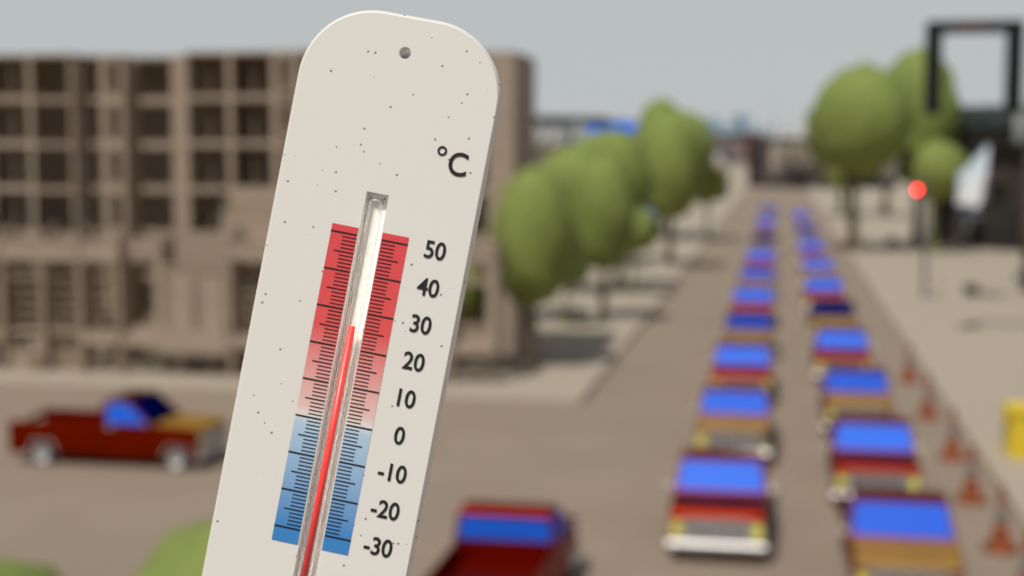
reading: 26 °C
